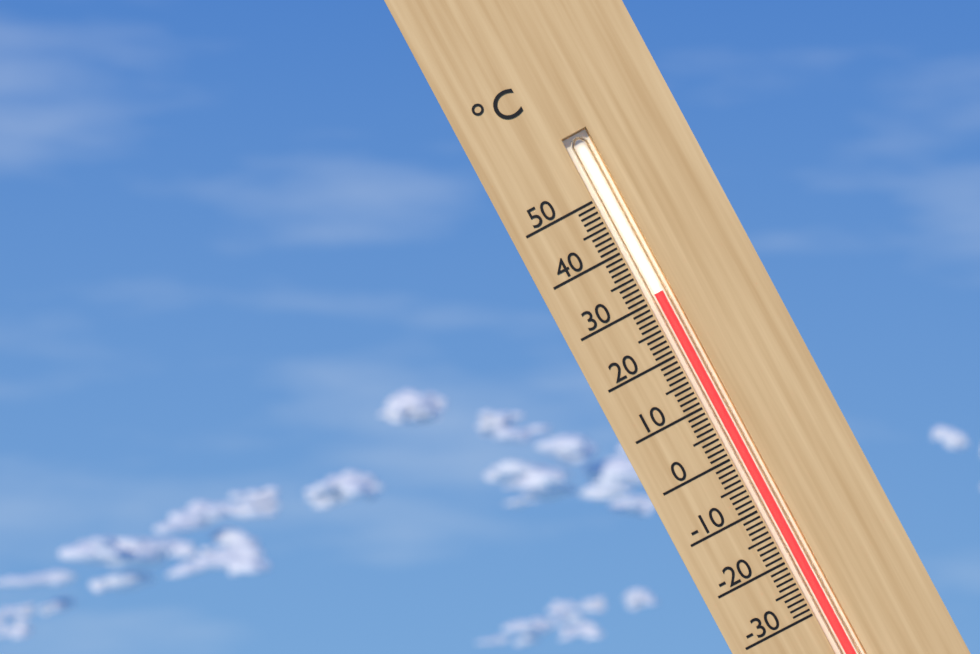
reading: 31 °C
